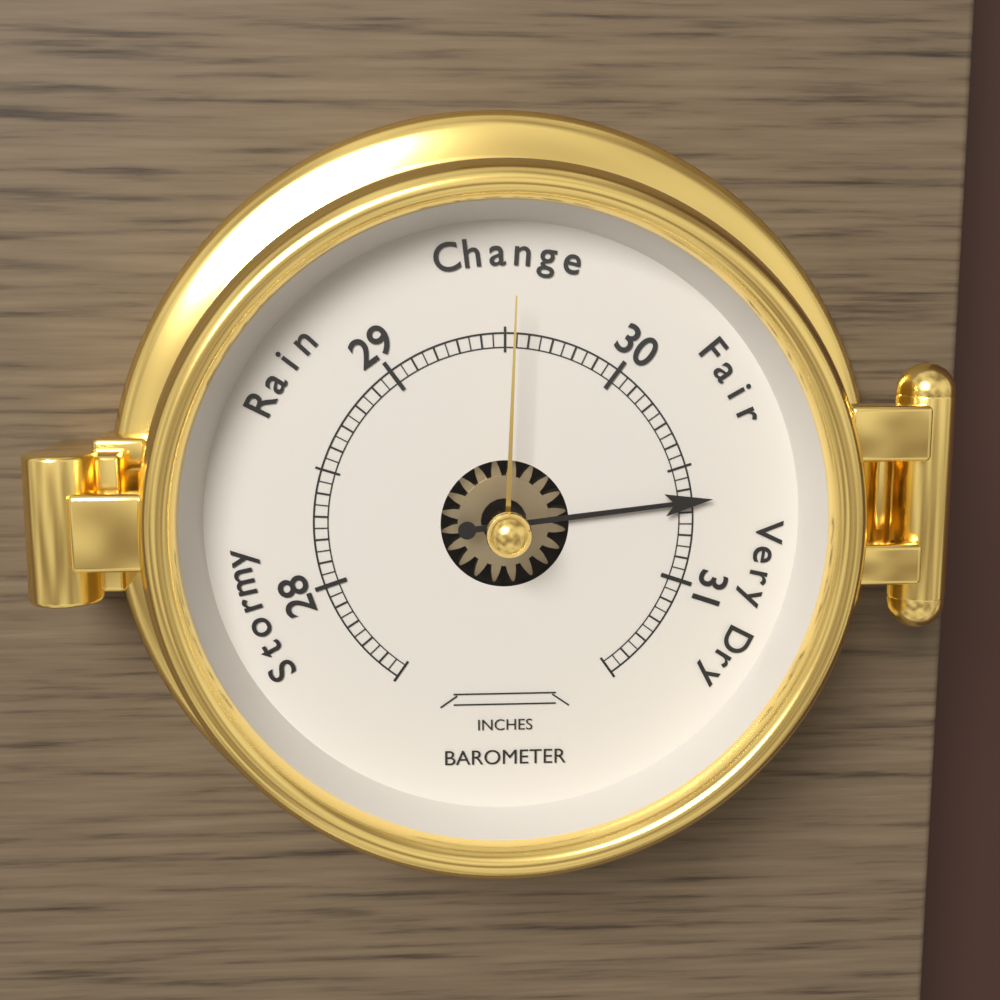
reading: 30.65 inches
